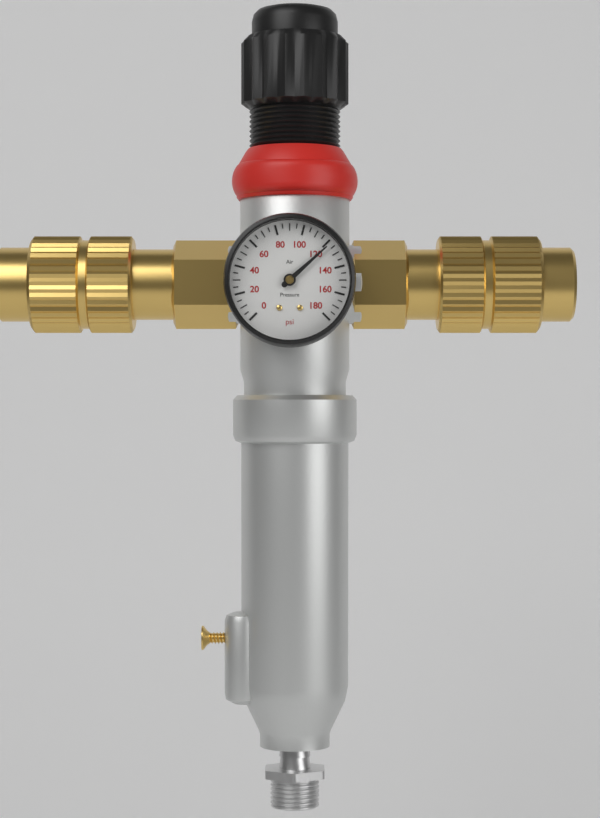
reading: 122 psi
